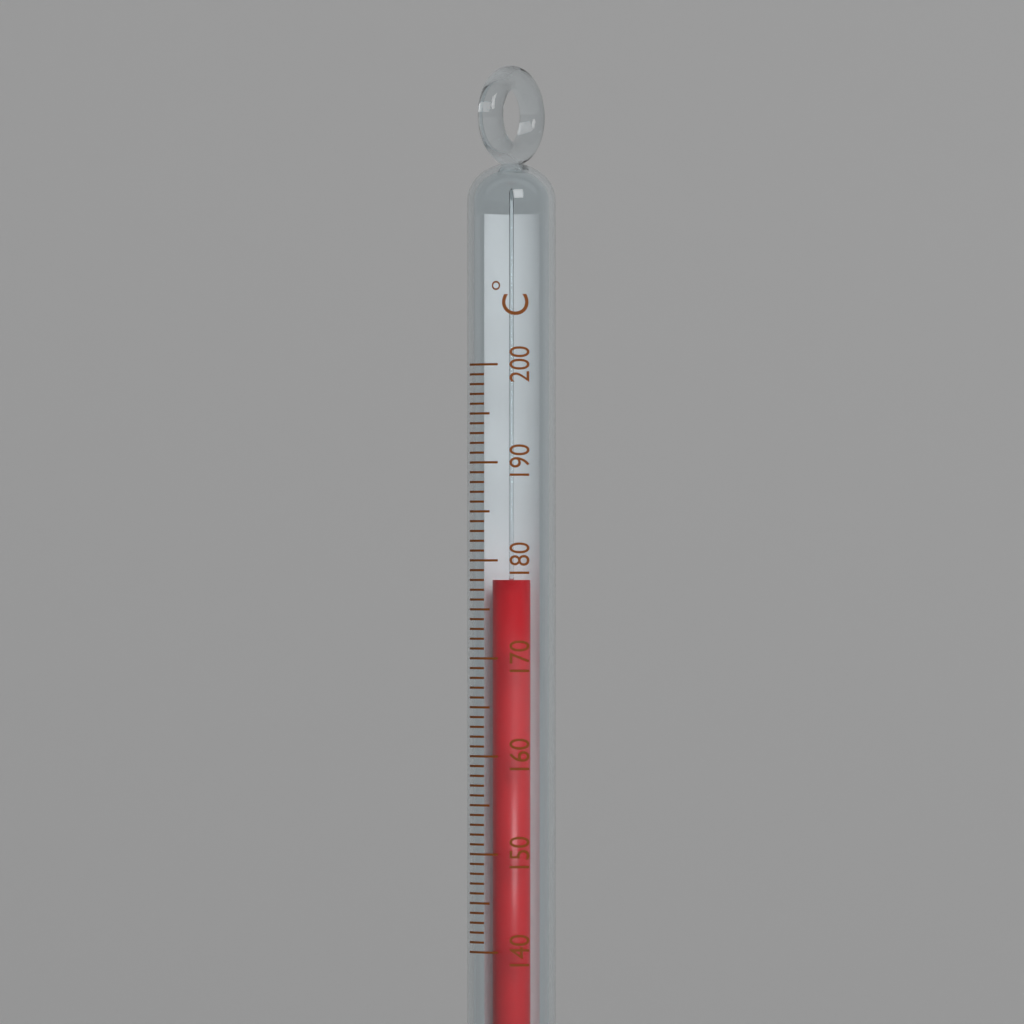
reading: 178 °C
